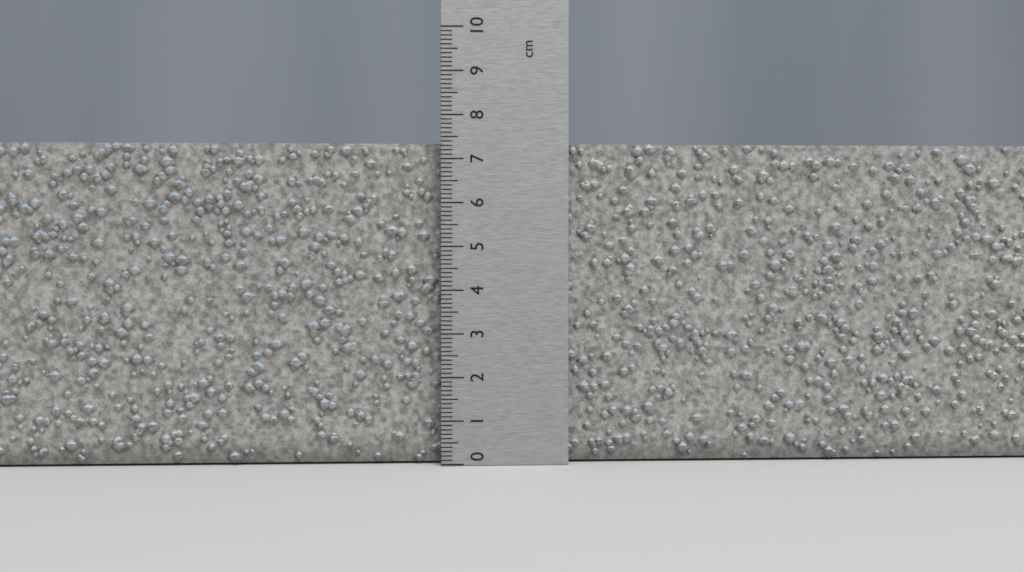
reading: 7.4 cm
